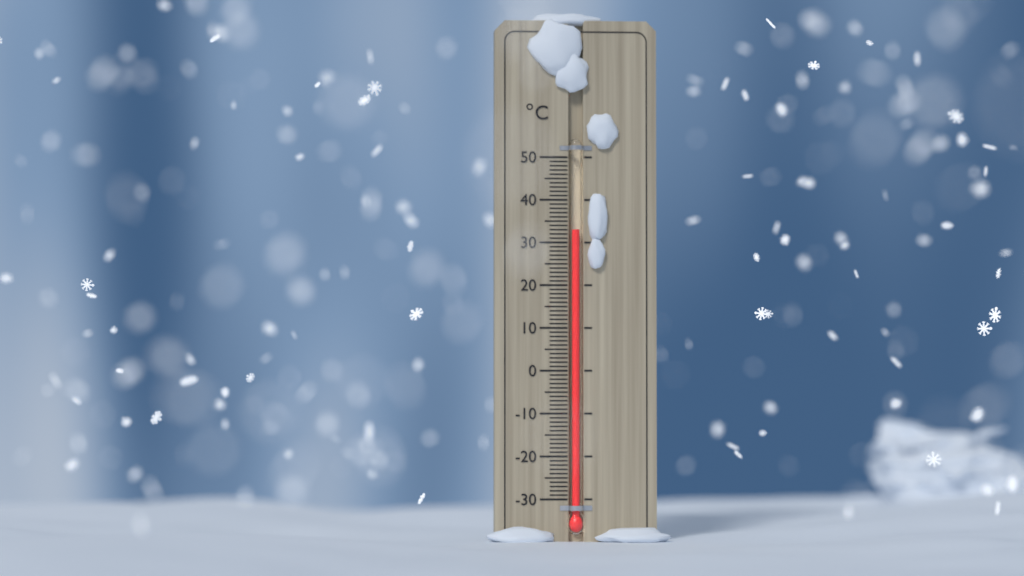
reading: 33 °C
